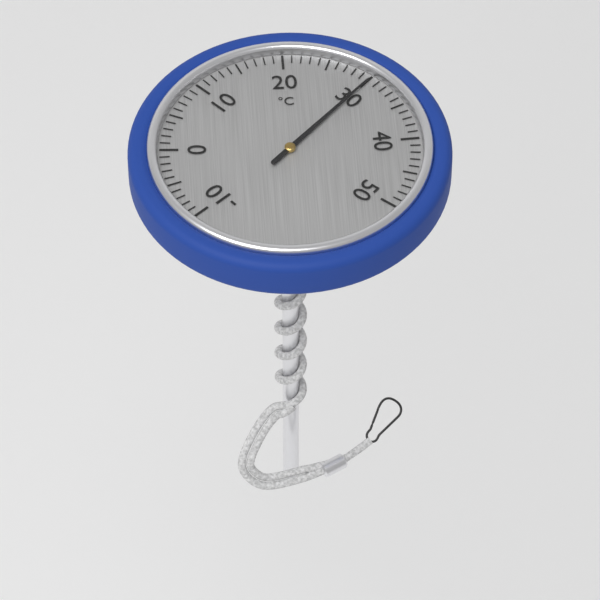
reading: 30 °C
